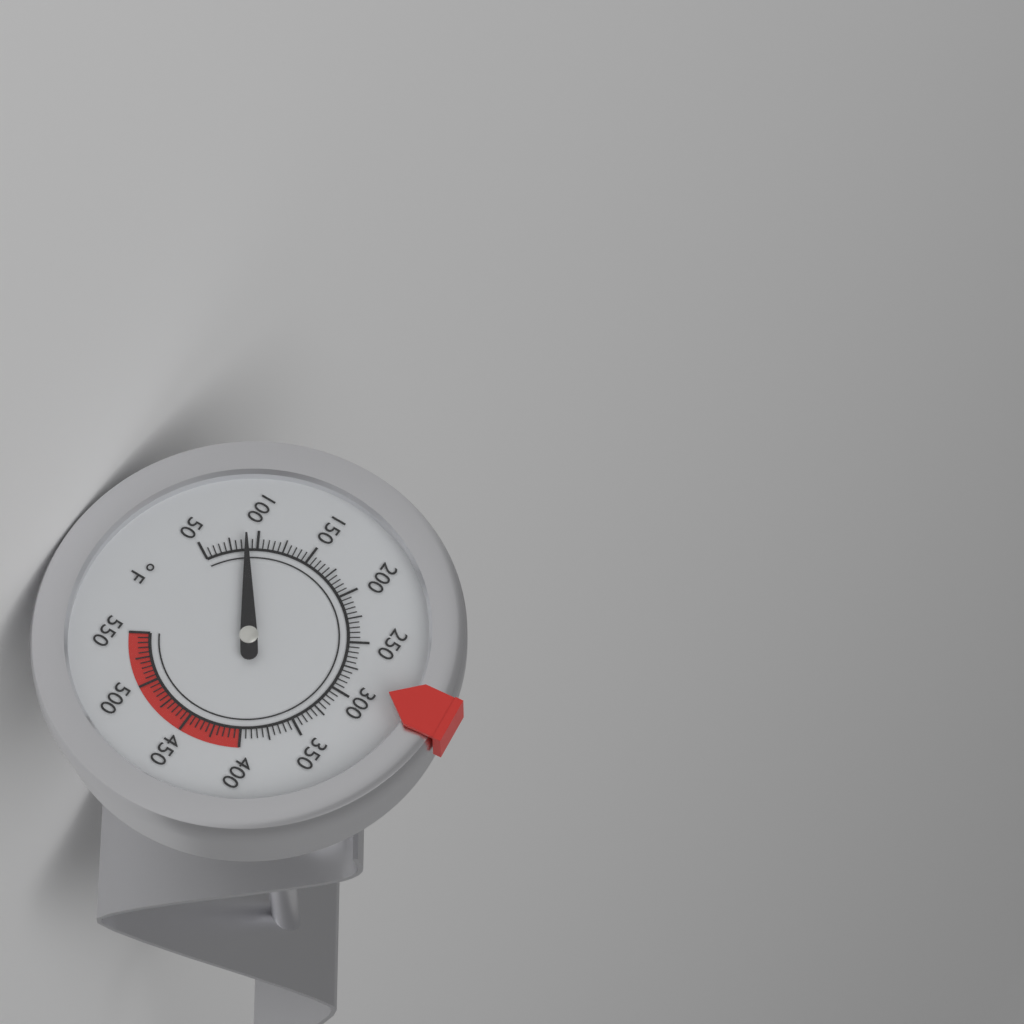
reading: 90 °F
